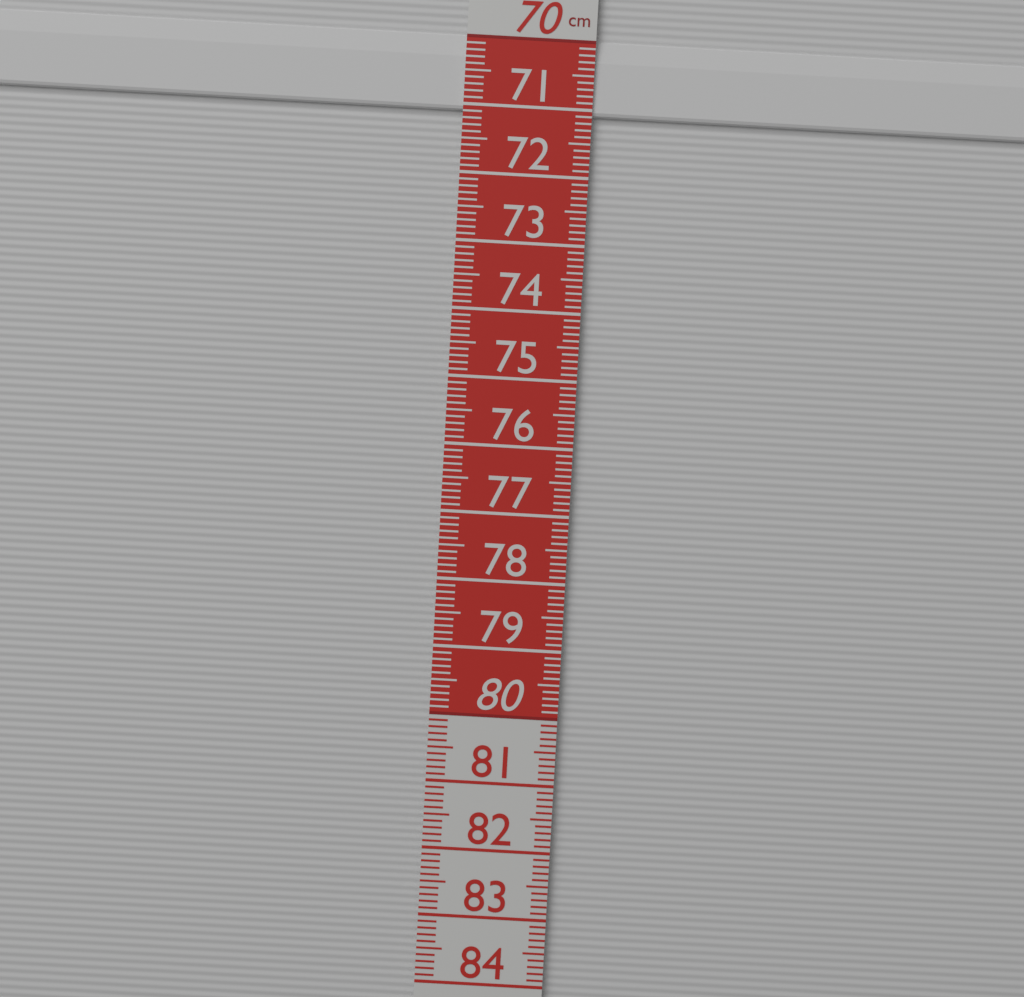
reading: 71.1 cm
